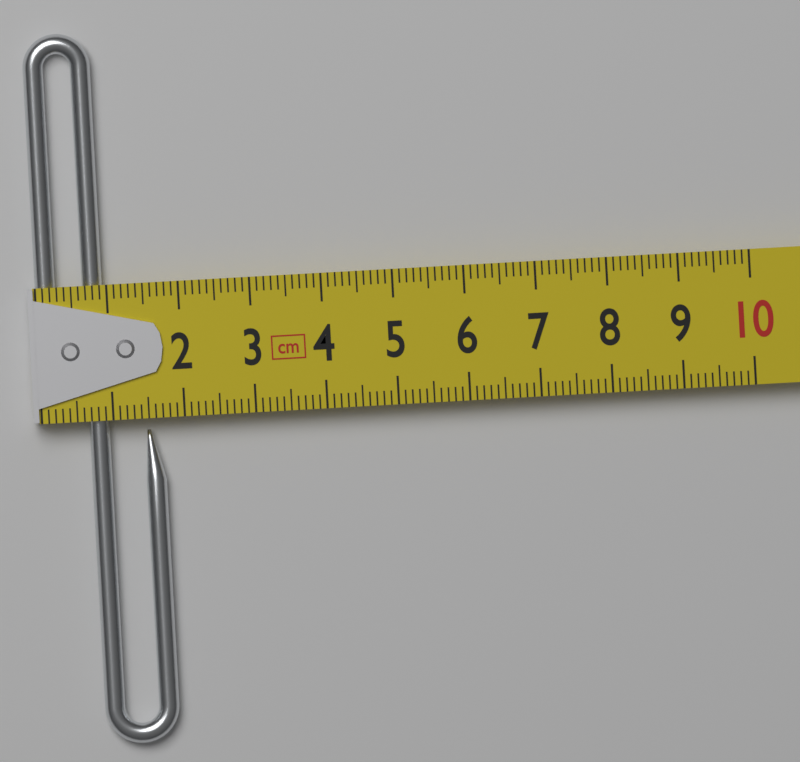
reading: 1.7 cm
